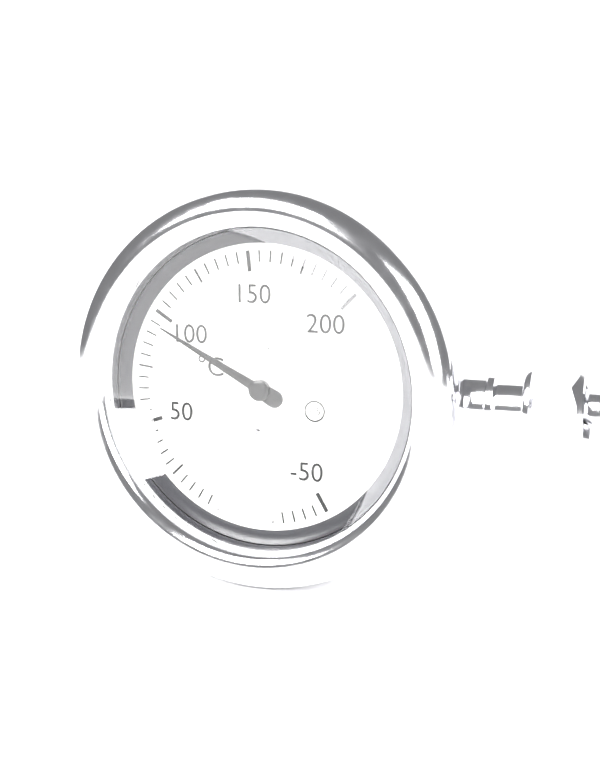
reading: 95 °C
